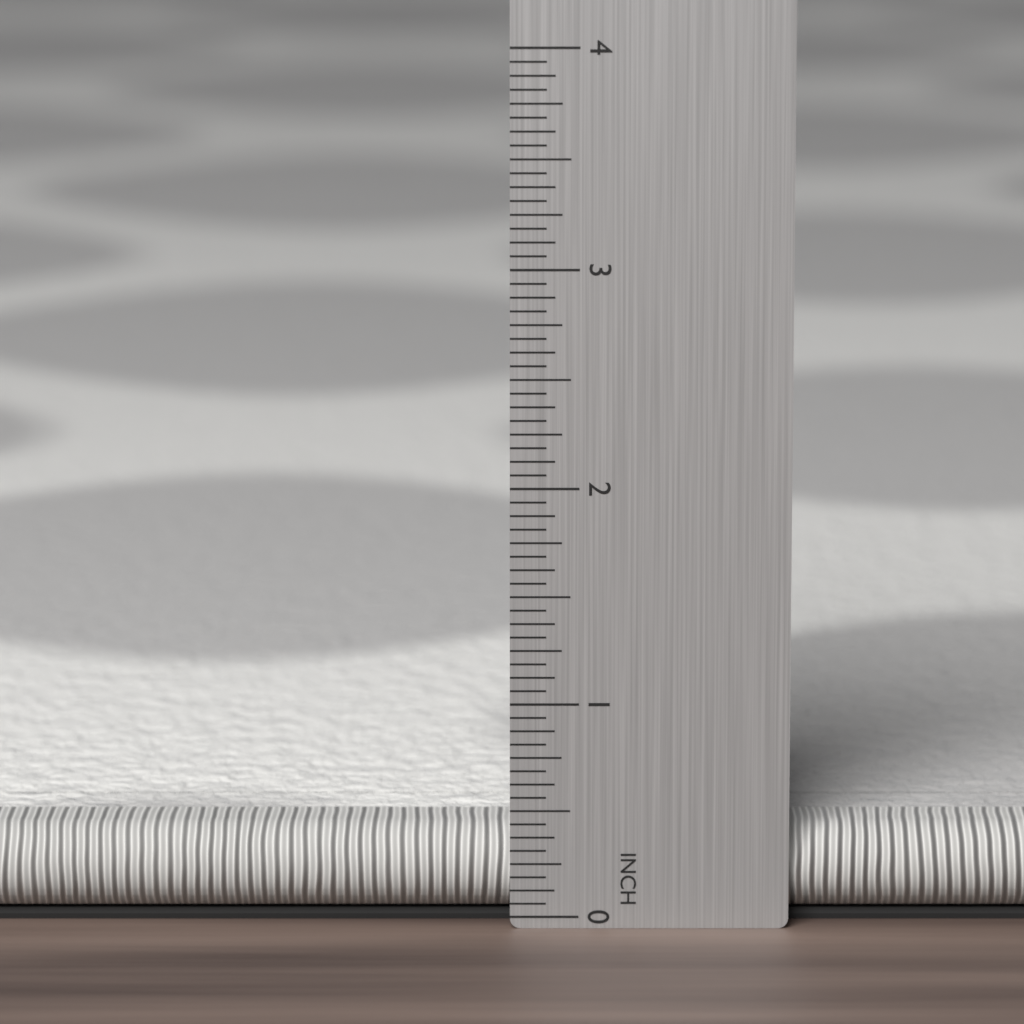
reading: 0.4000 in
